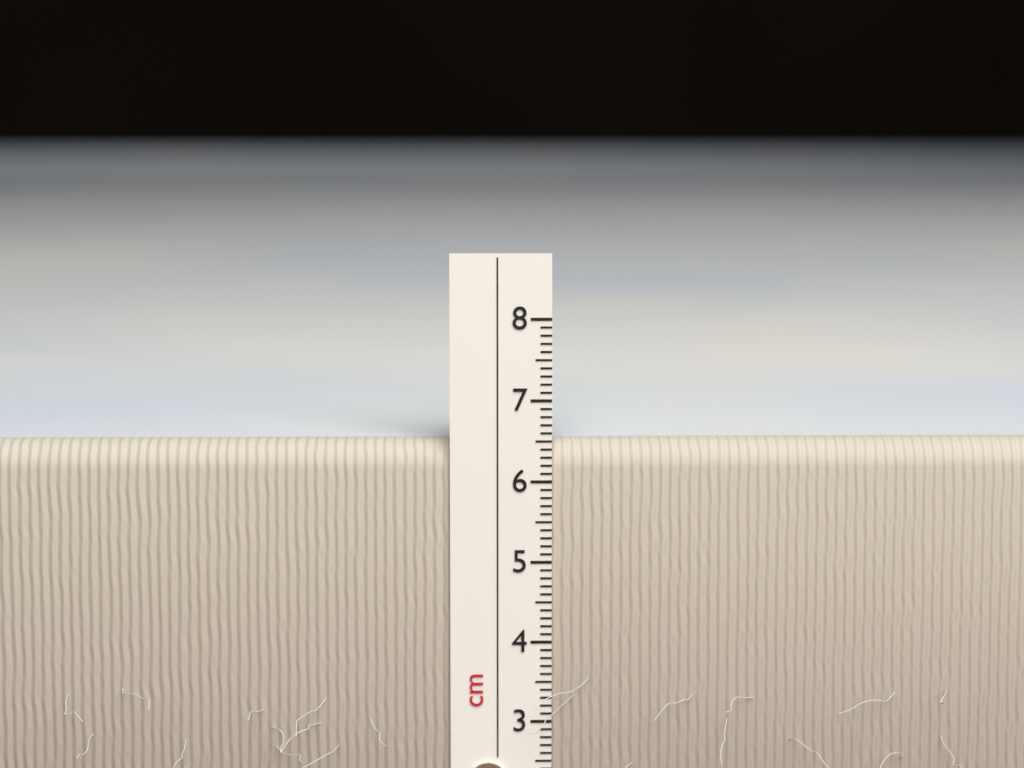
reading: 6.5 cm
